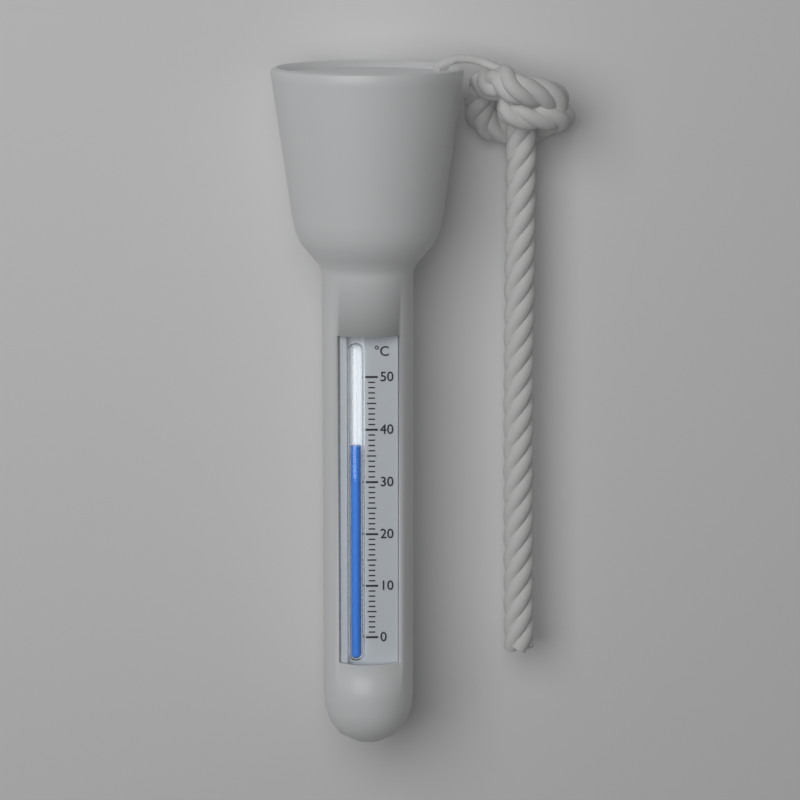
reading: 37 °C
